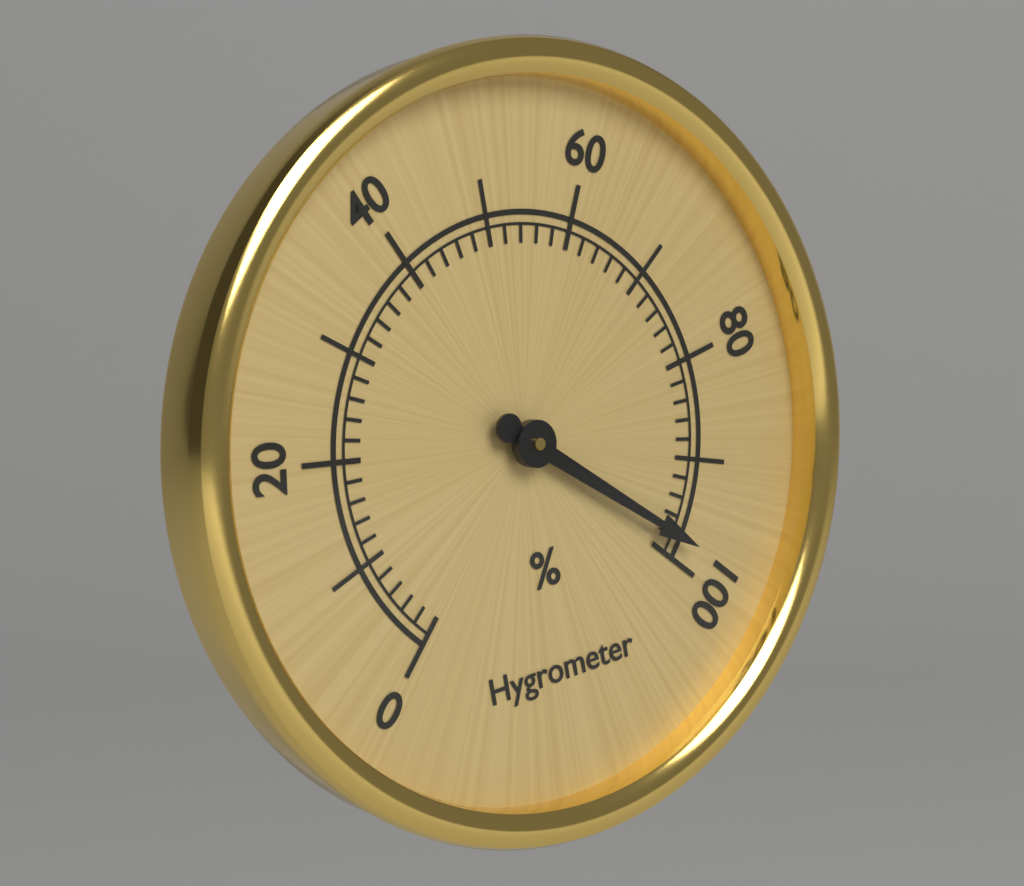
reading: 98 %
